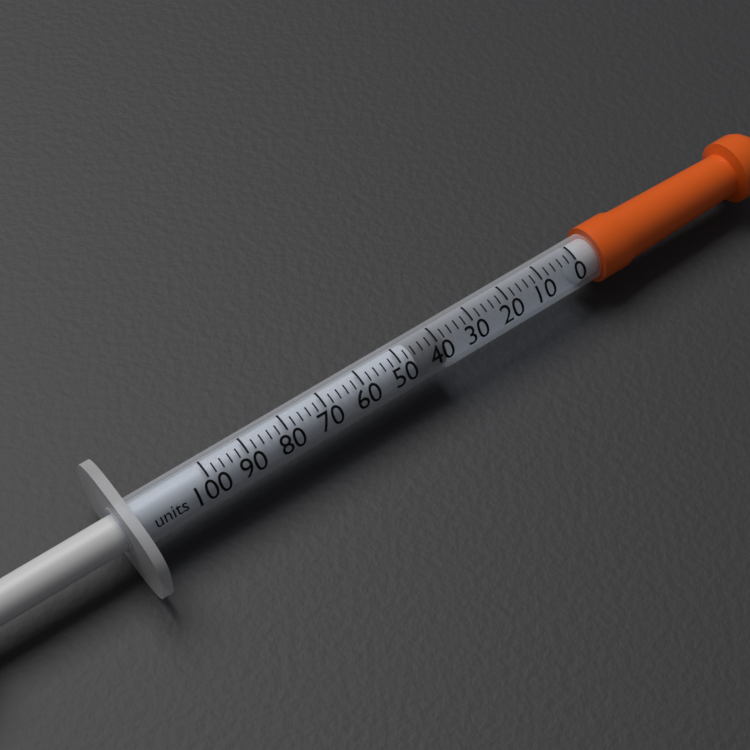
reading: 38 units
